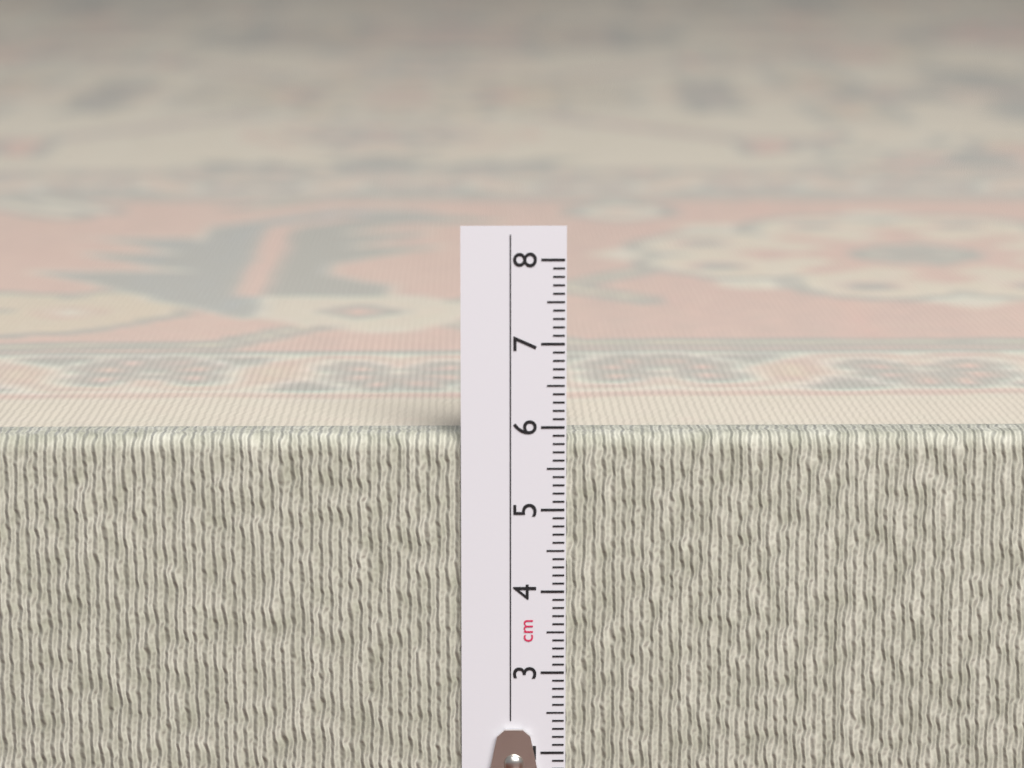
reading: 5.9 cm
